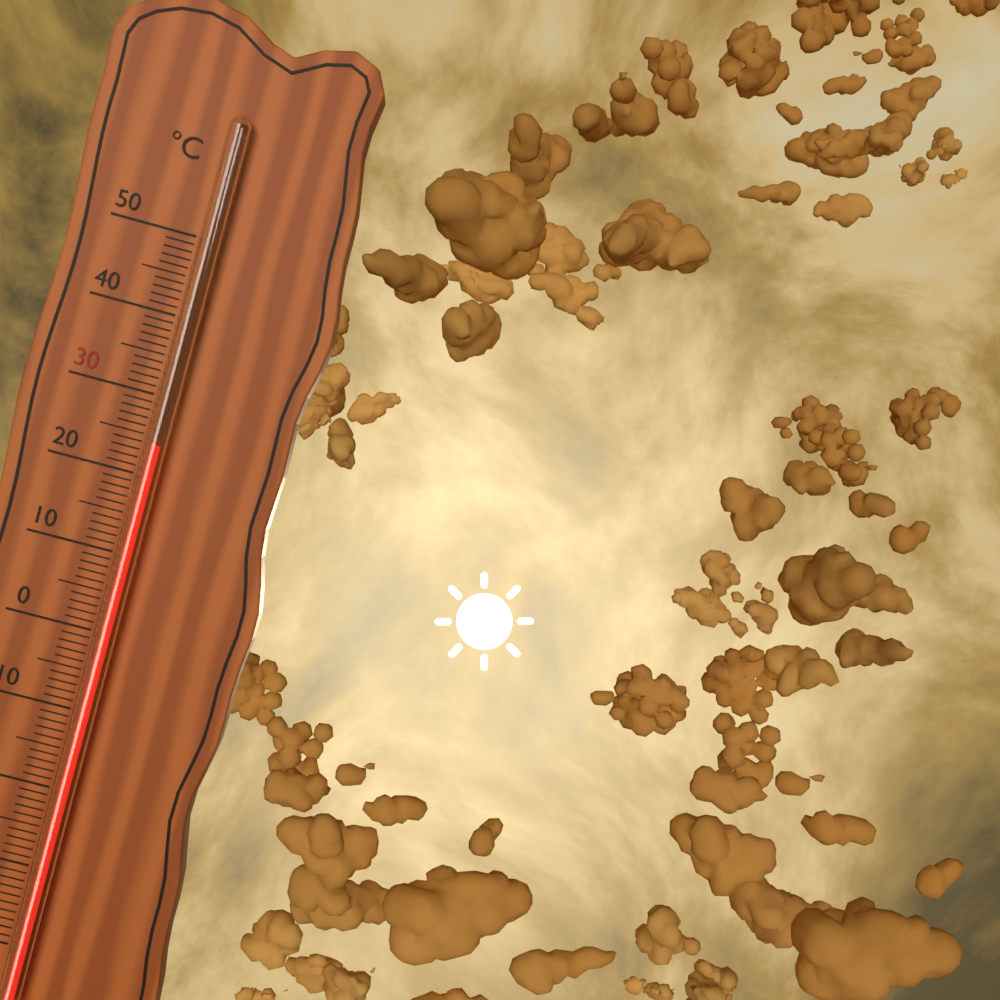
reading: 24 °C
